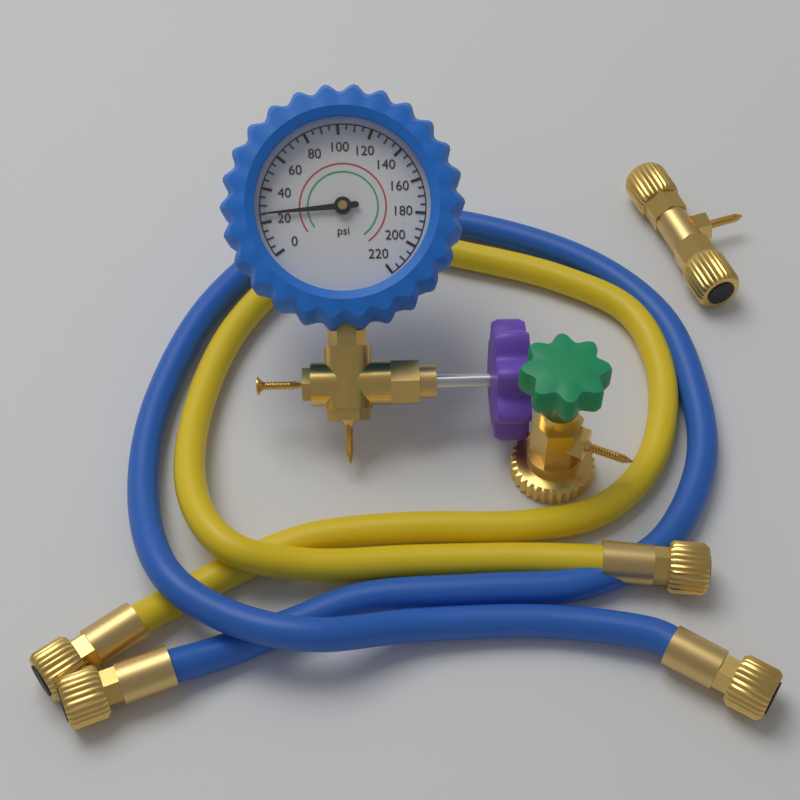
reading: 25 psi
